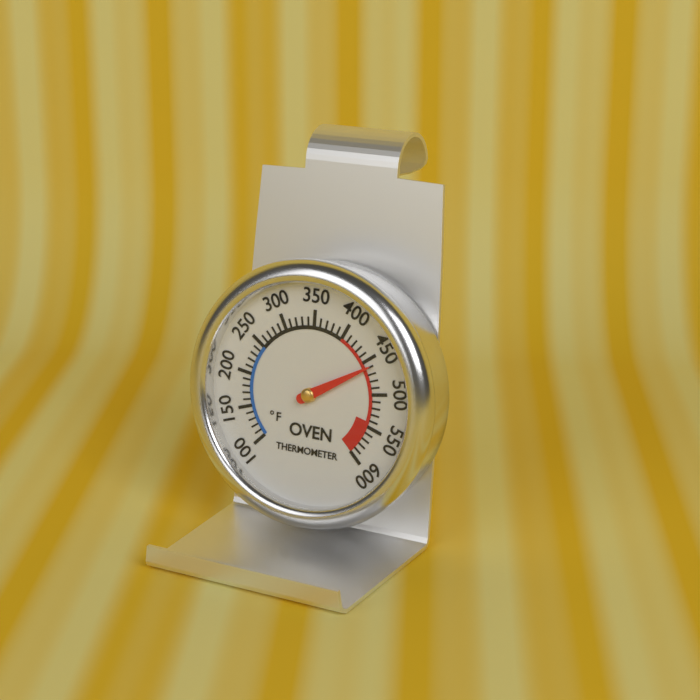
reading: 460 °F
